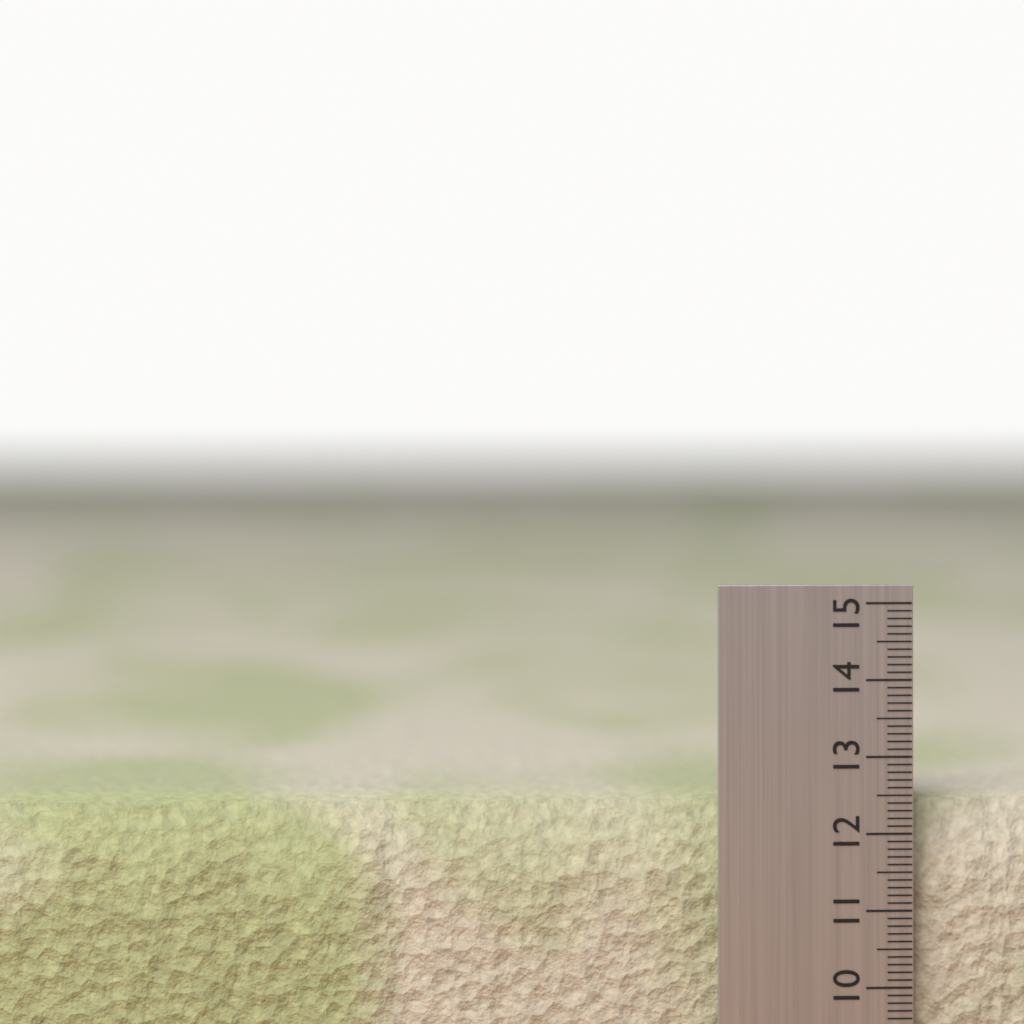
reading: 12.4 (no unit)
